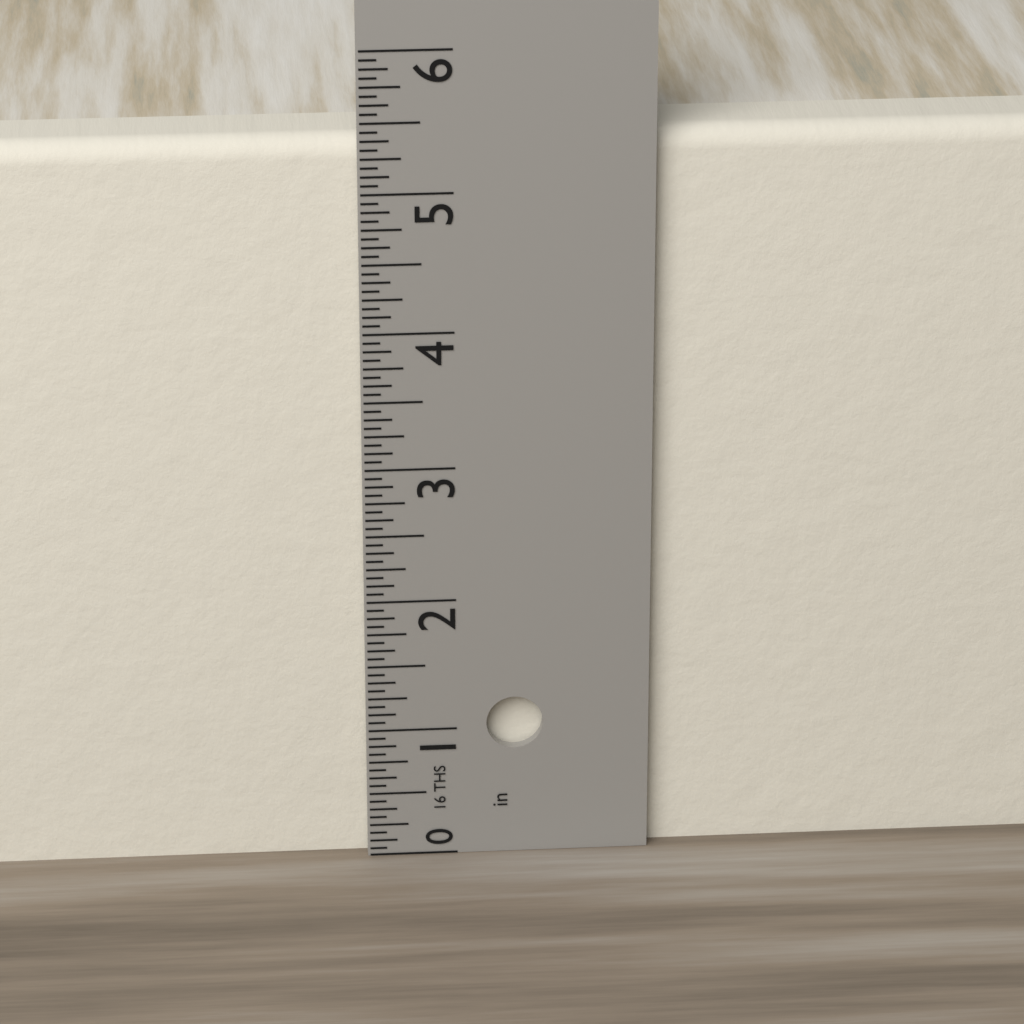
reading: 5.3750 in
